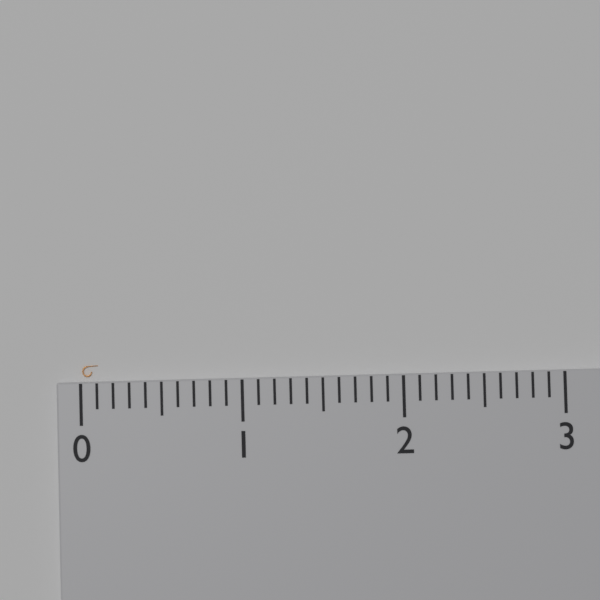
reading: 0.1 (no unit)
